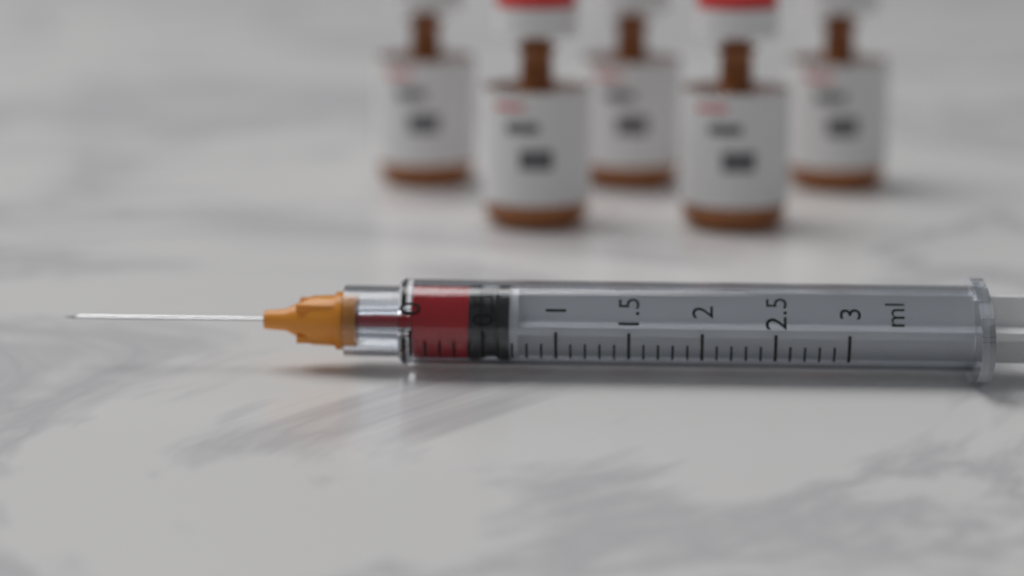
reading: 0.4 ml
